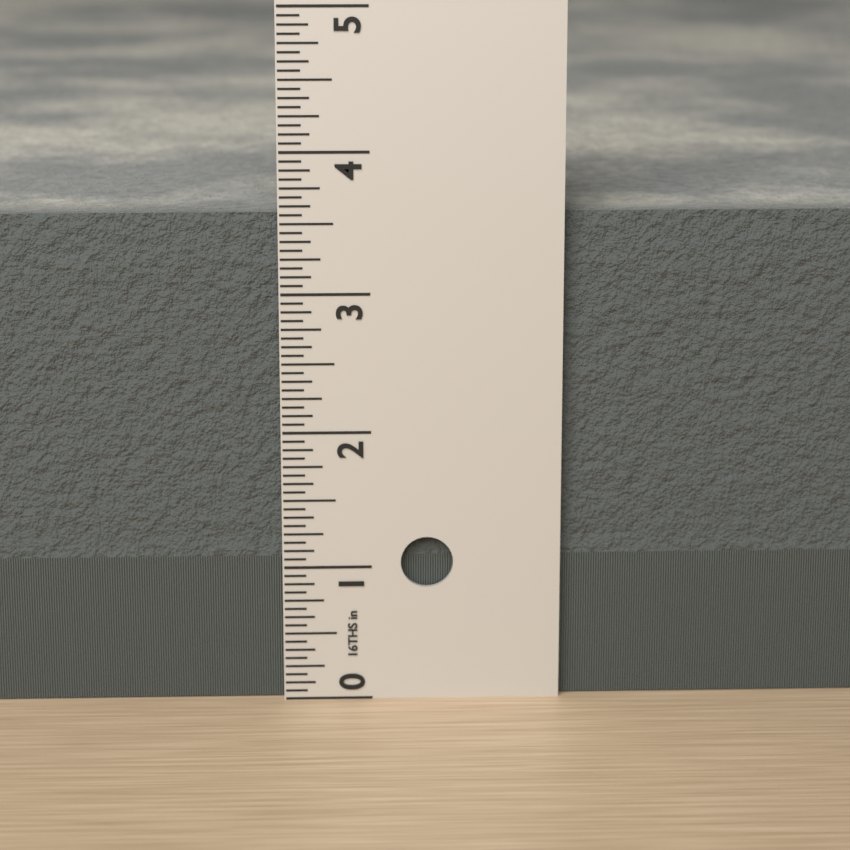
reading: 3.5625 in
